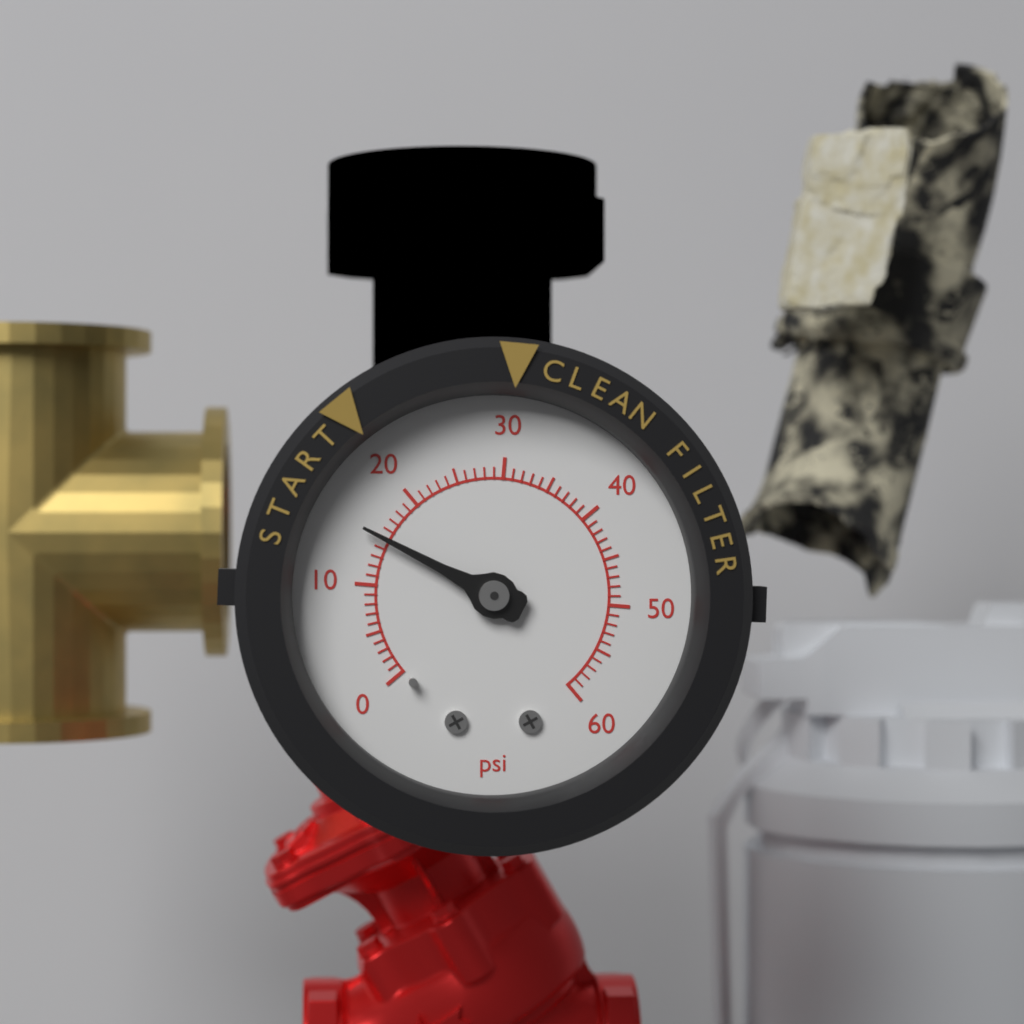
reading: 15 psi
